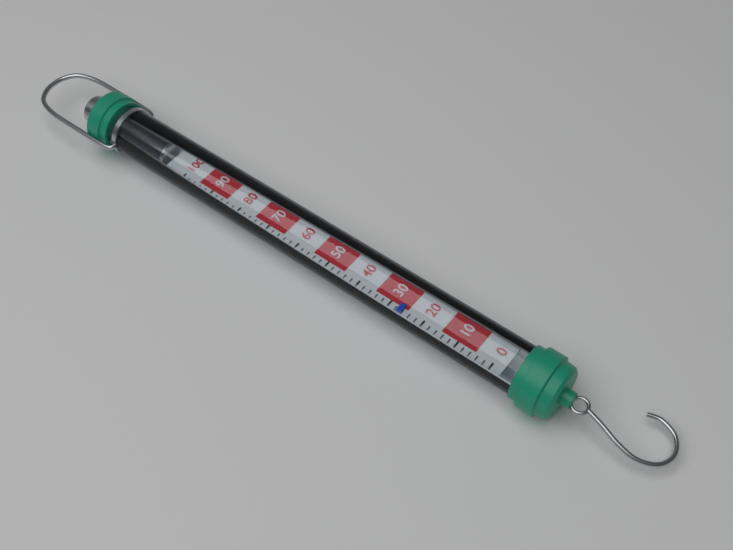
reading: 26 (no unit)
